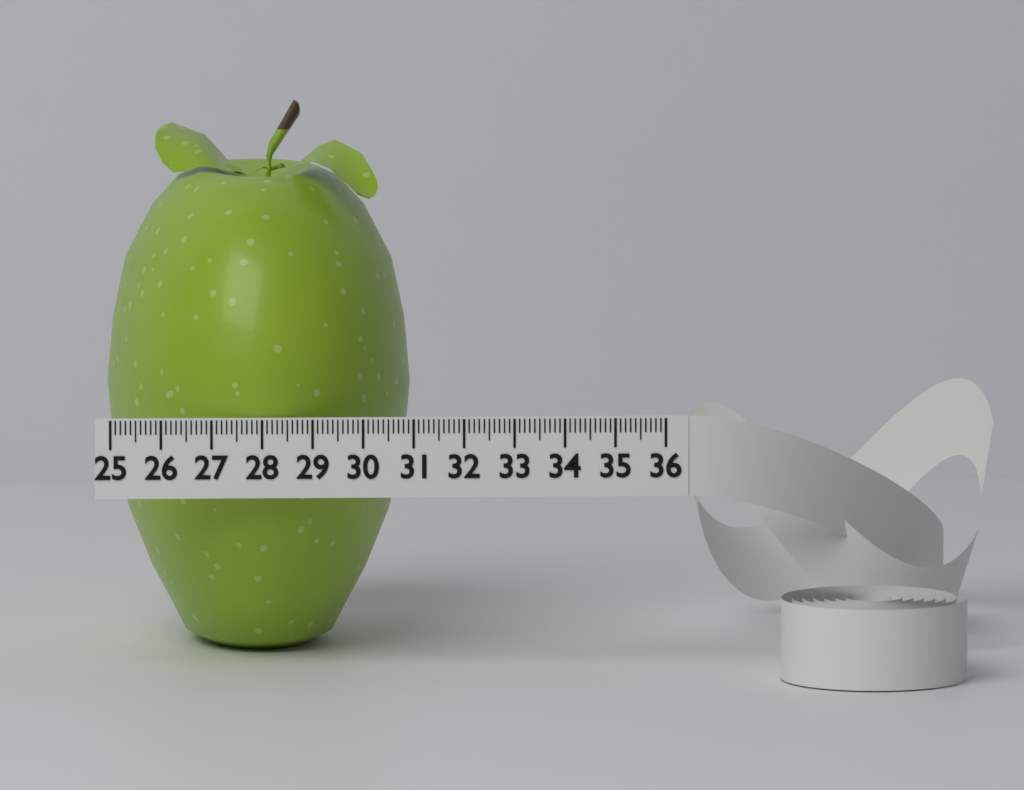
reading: 31.1 (no unit)
